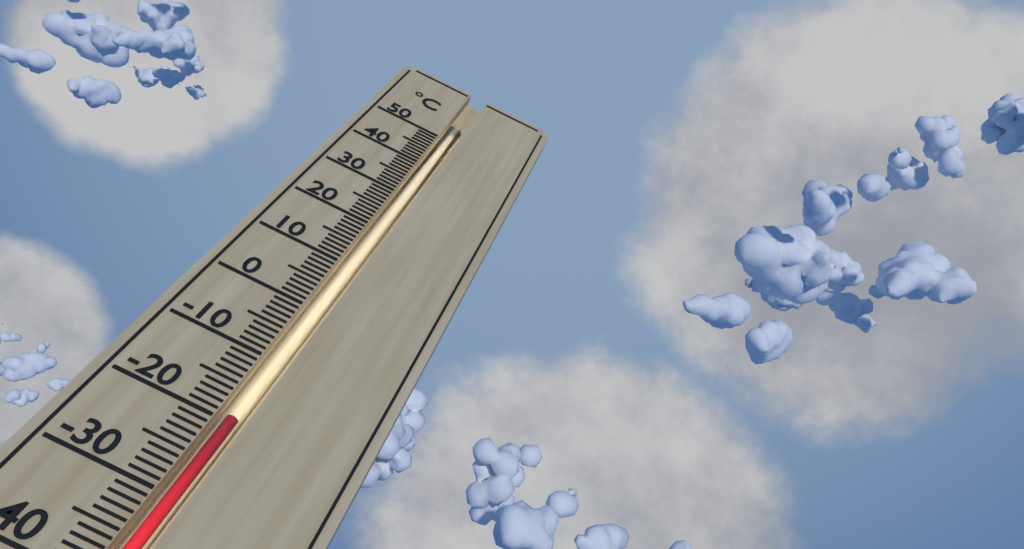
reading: -19 °C
